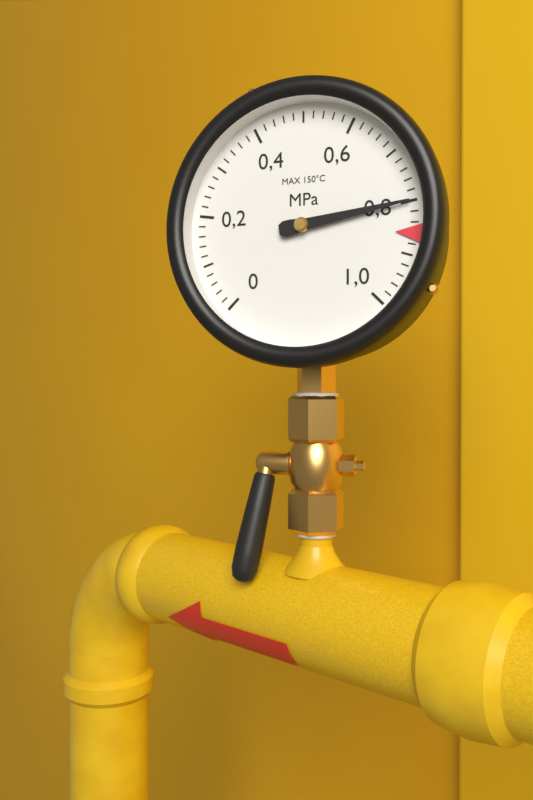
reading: 0.80 MPa
